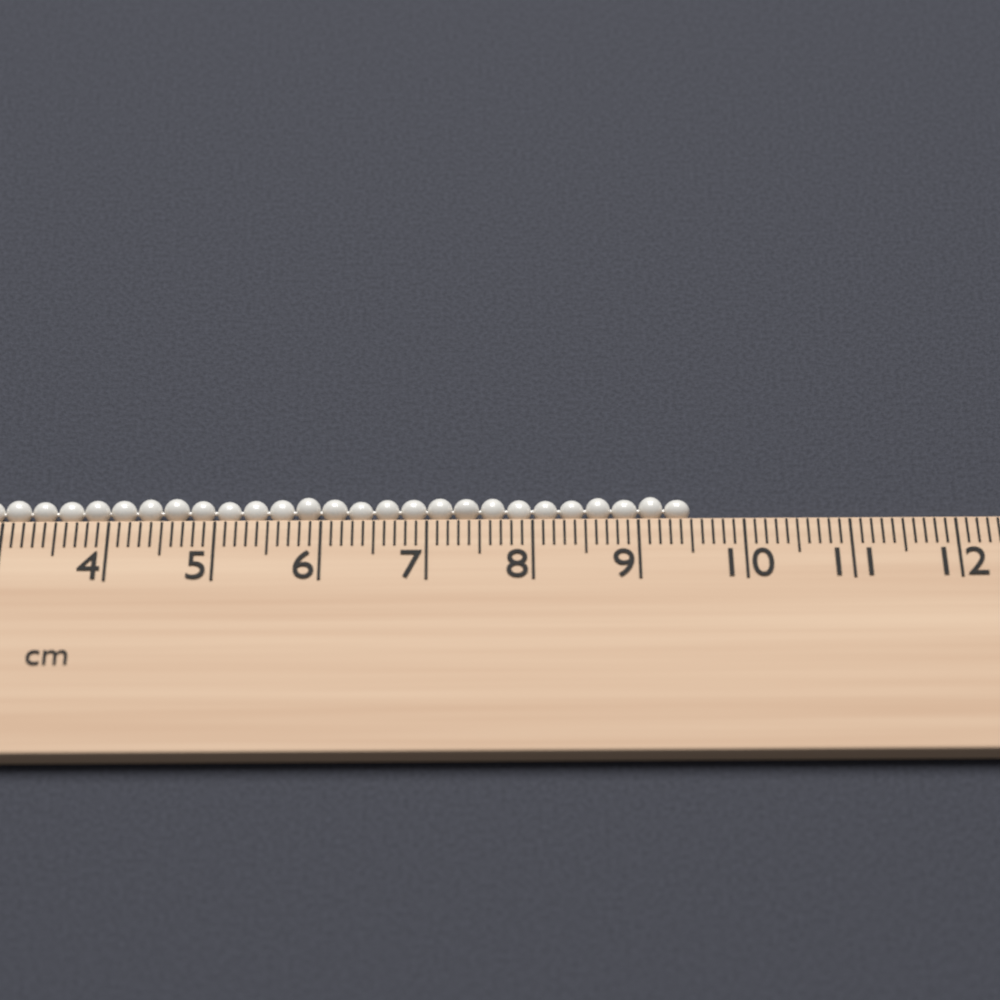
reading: 9.5 cm
